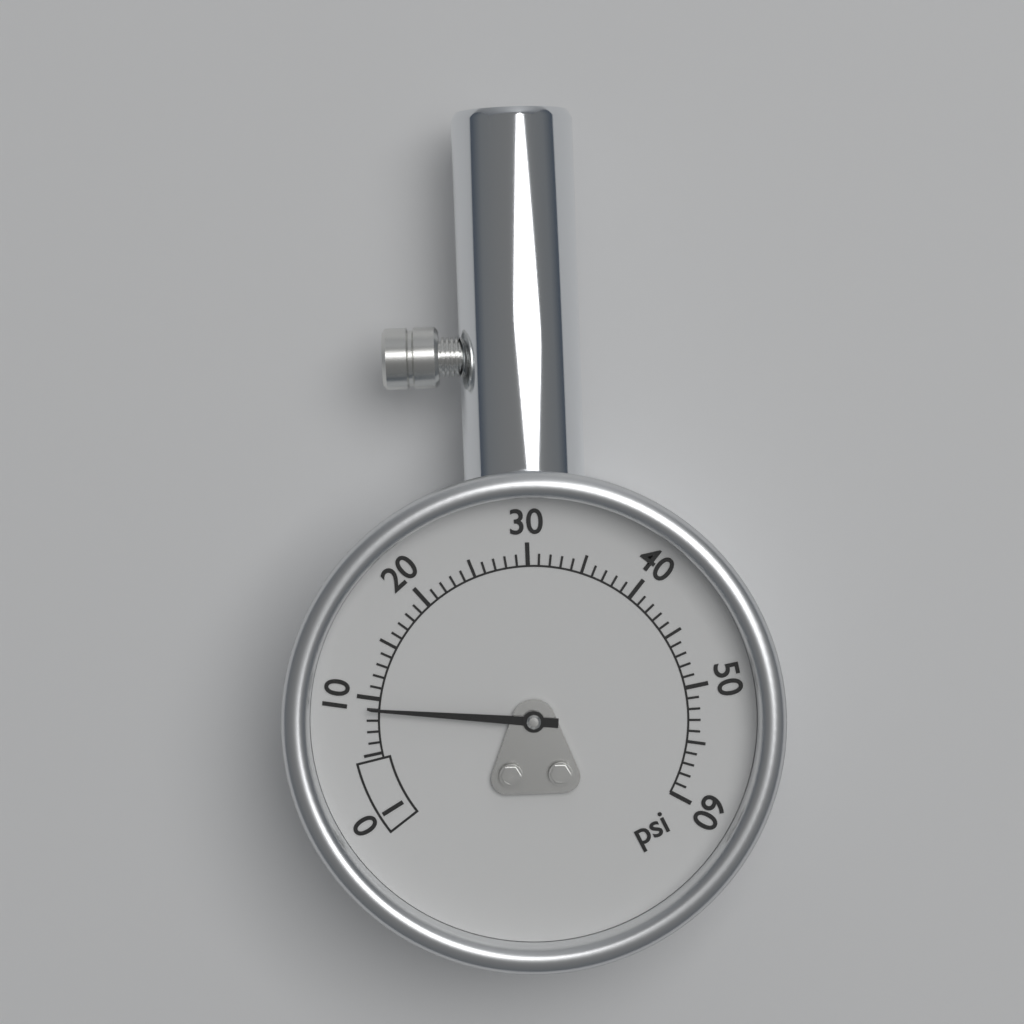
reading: 9 psi
